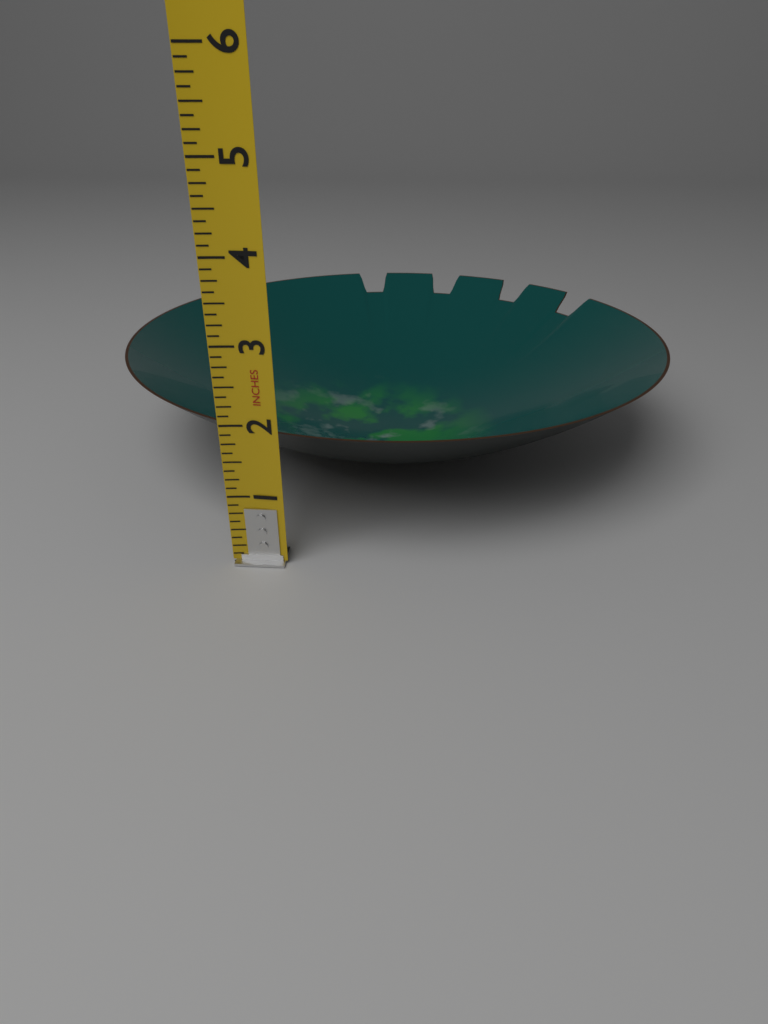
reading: 1.875 in
